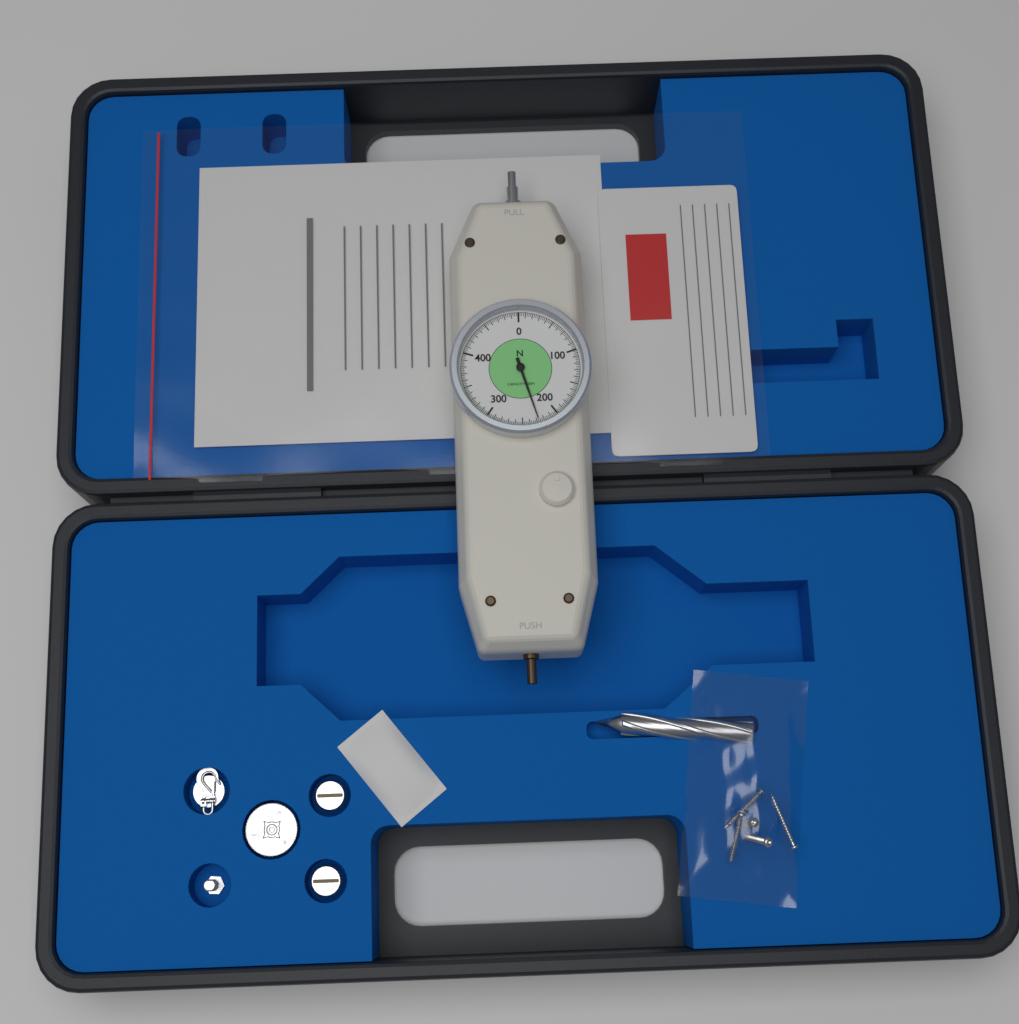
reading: 227.5 N
